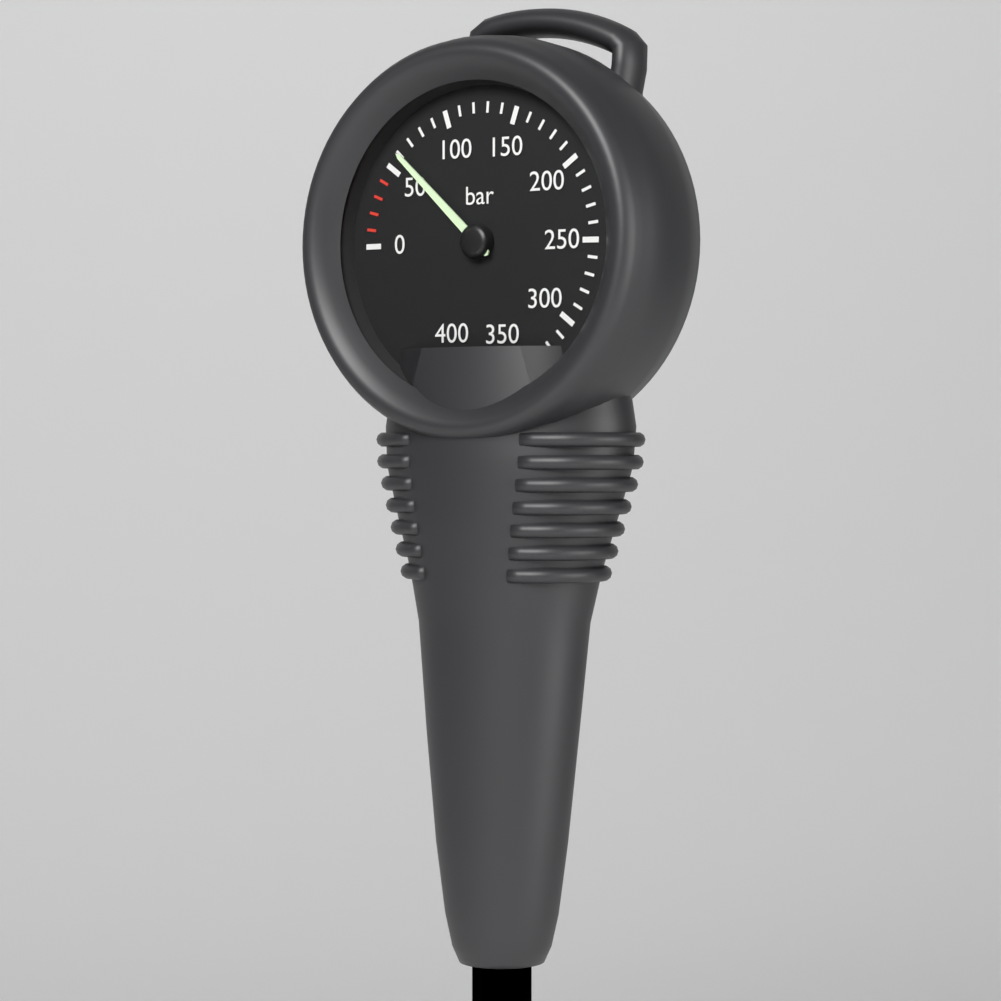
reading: 60 bar
